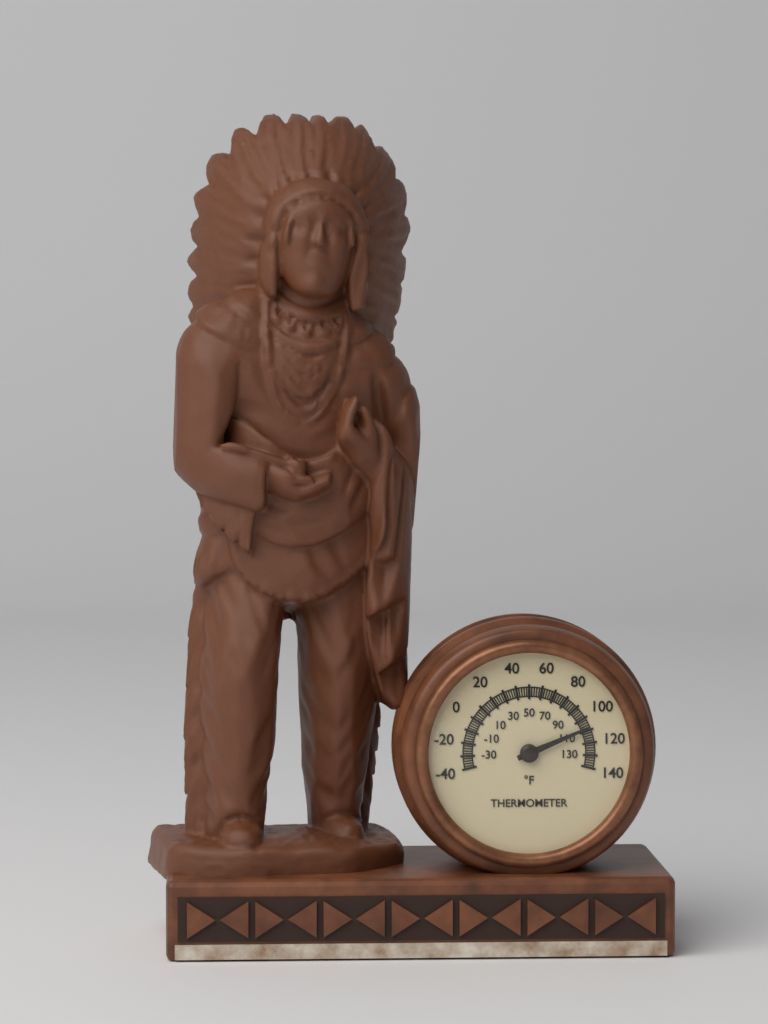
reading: 108 °F
